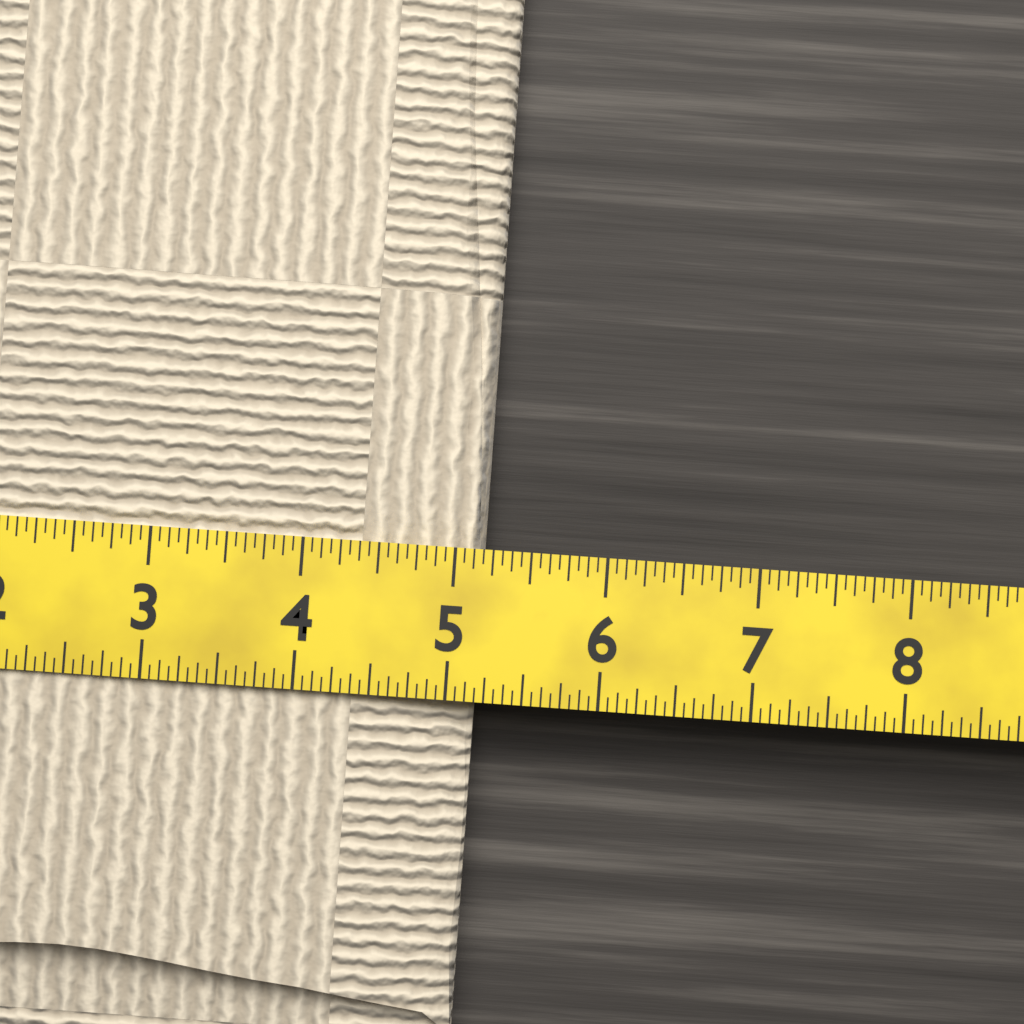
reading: 5.1875 (no unit)
